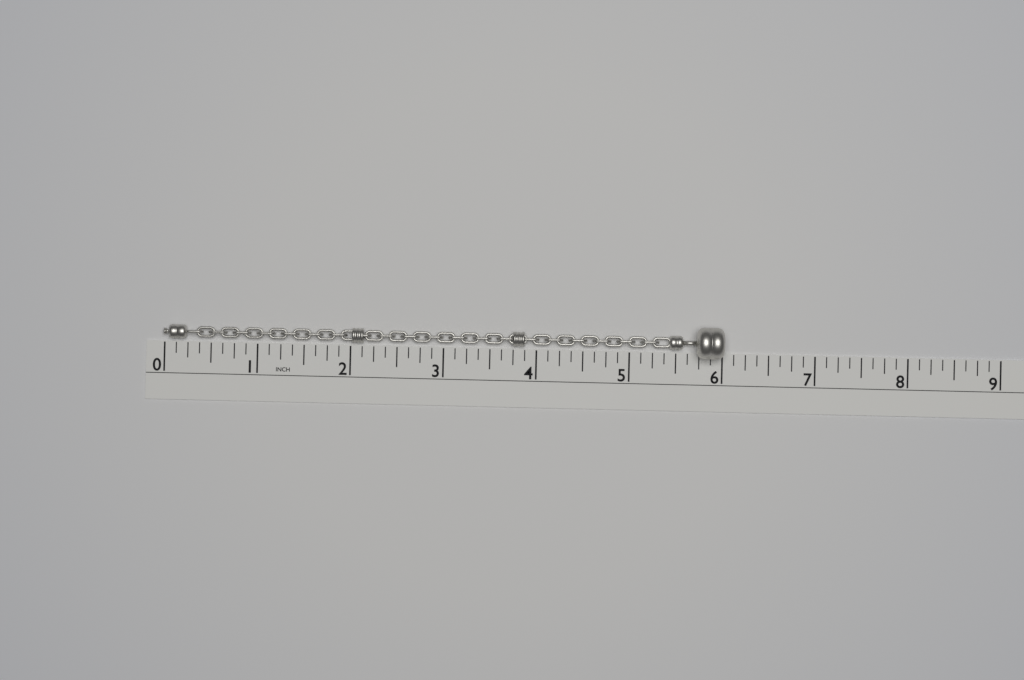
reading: 6.000 in
